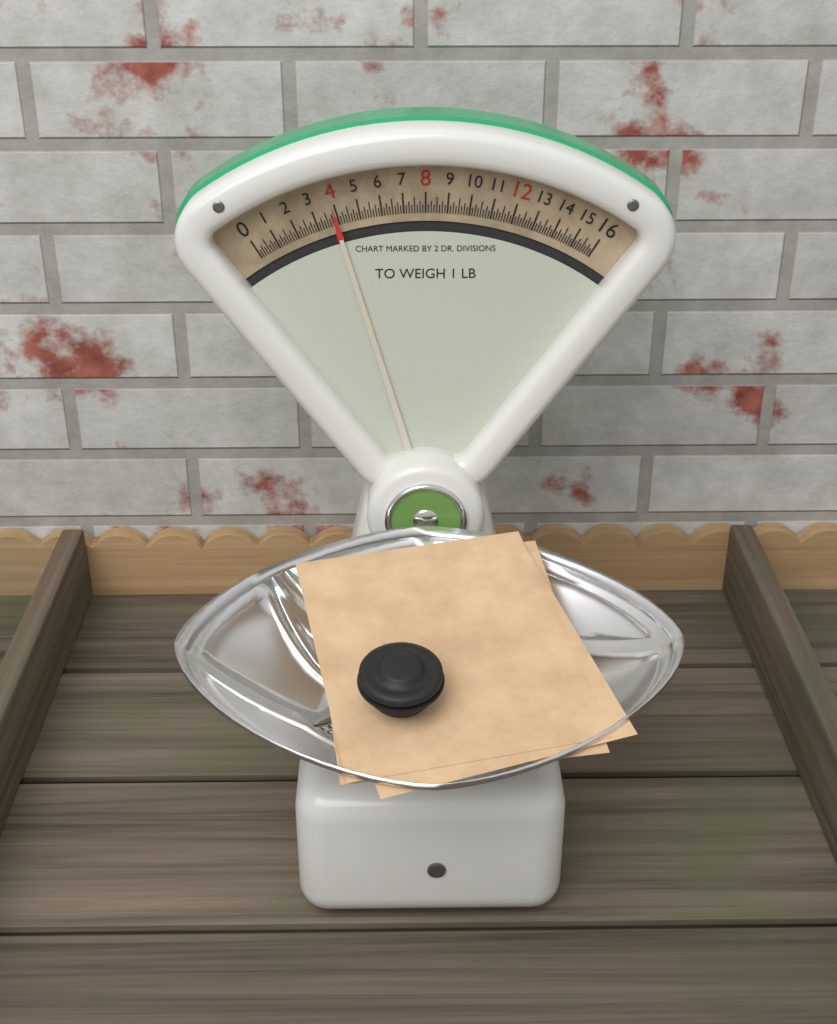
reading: 3.875 oz
